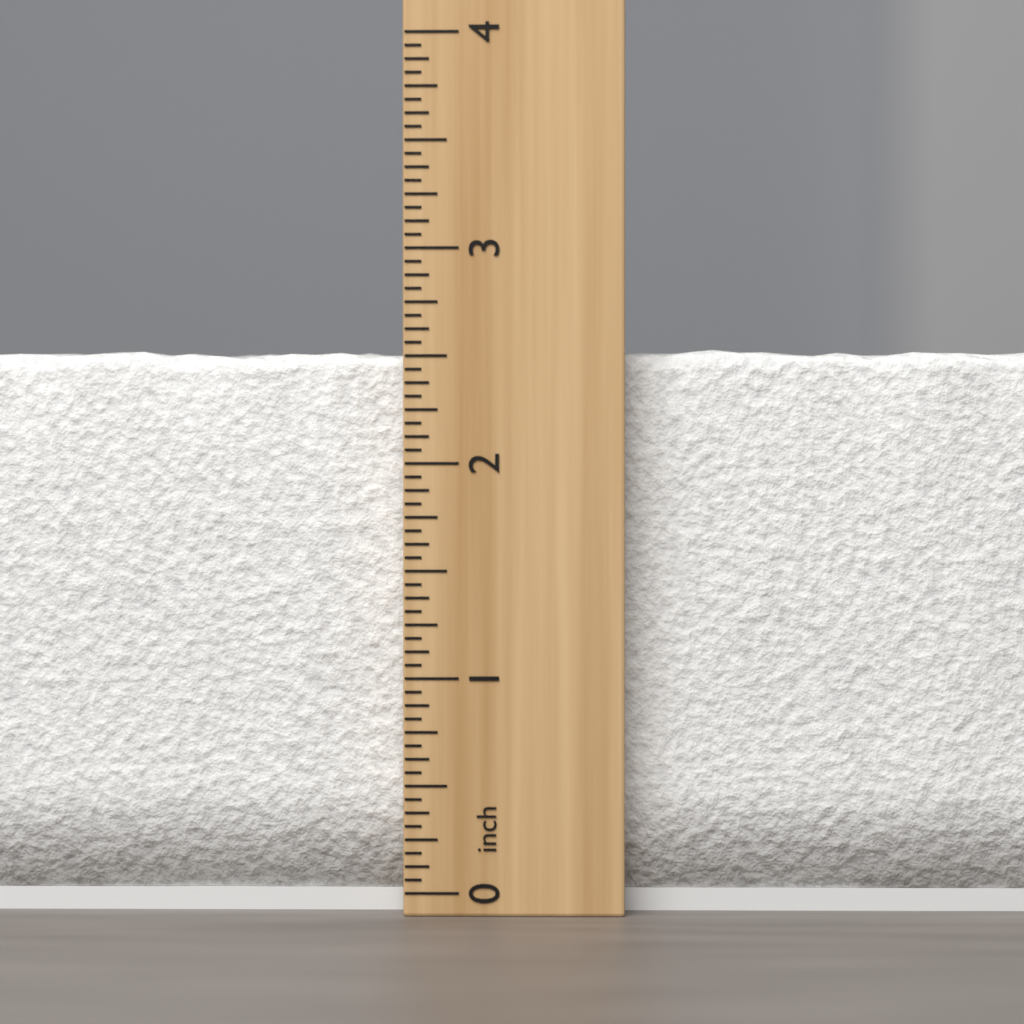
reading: 2.5625 inch
